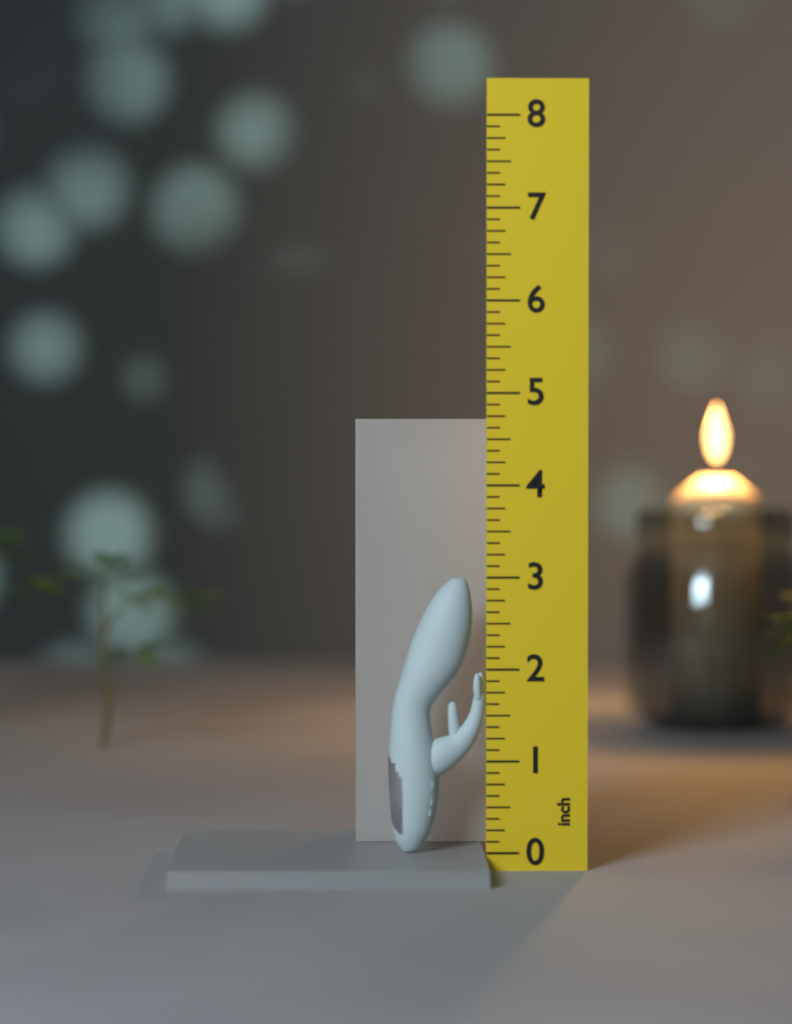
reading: 3.000 inch
